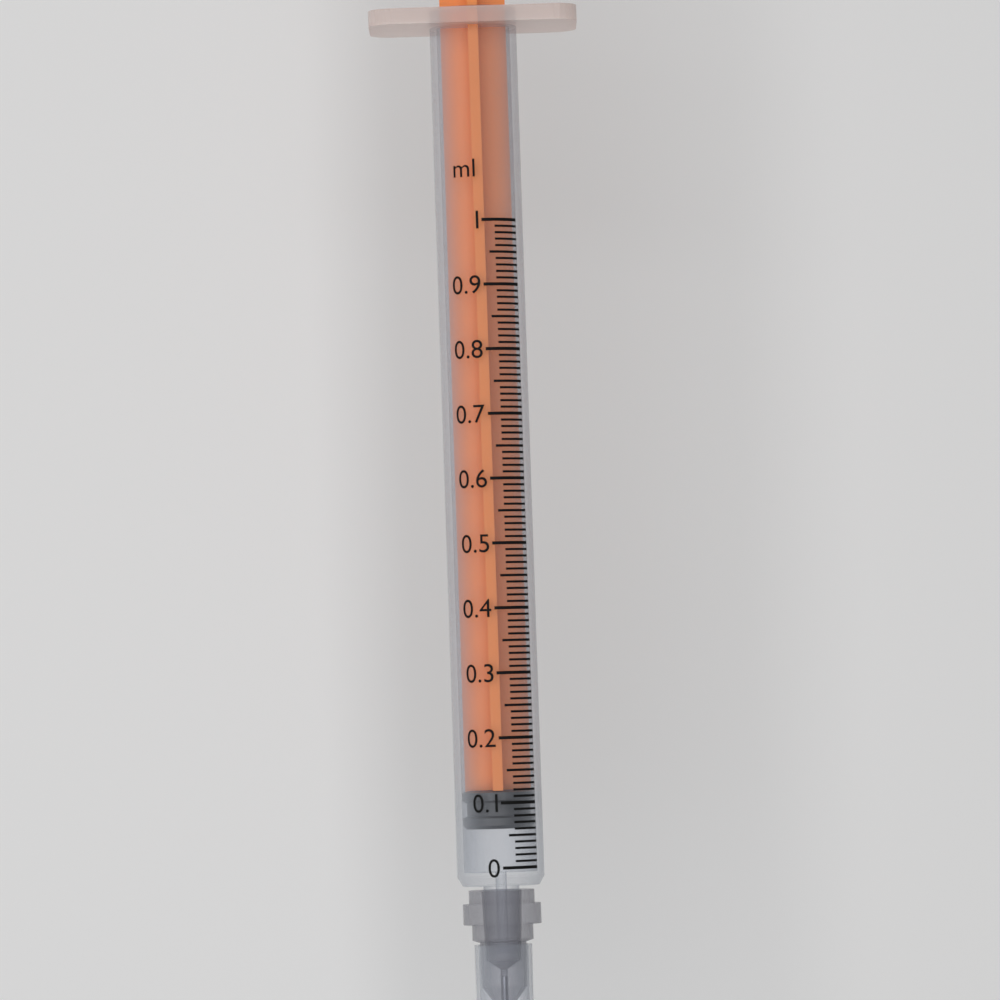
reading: 0.06 ml
